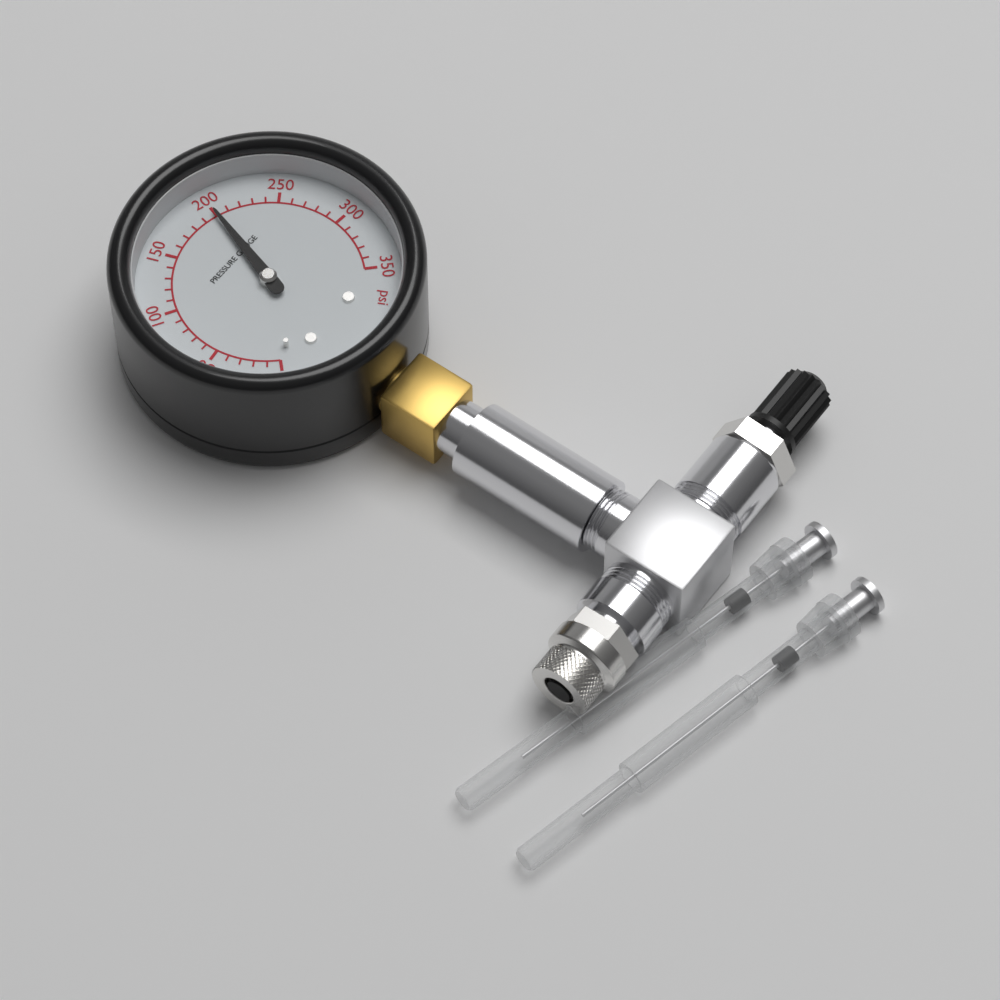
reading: 200 psi
